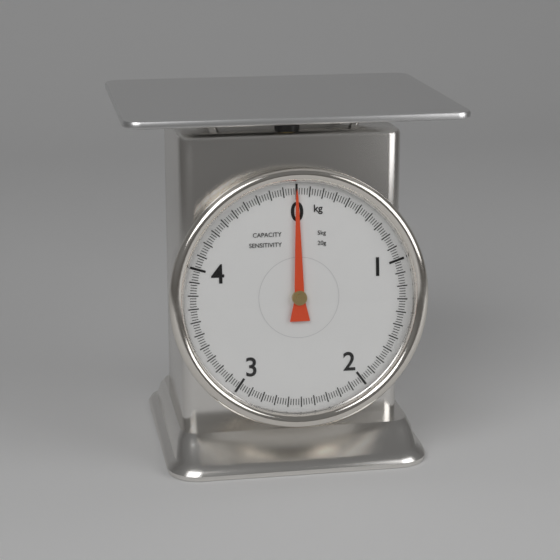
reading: 0.00 kg
